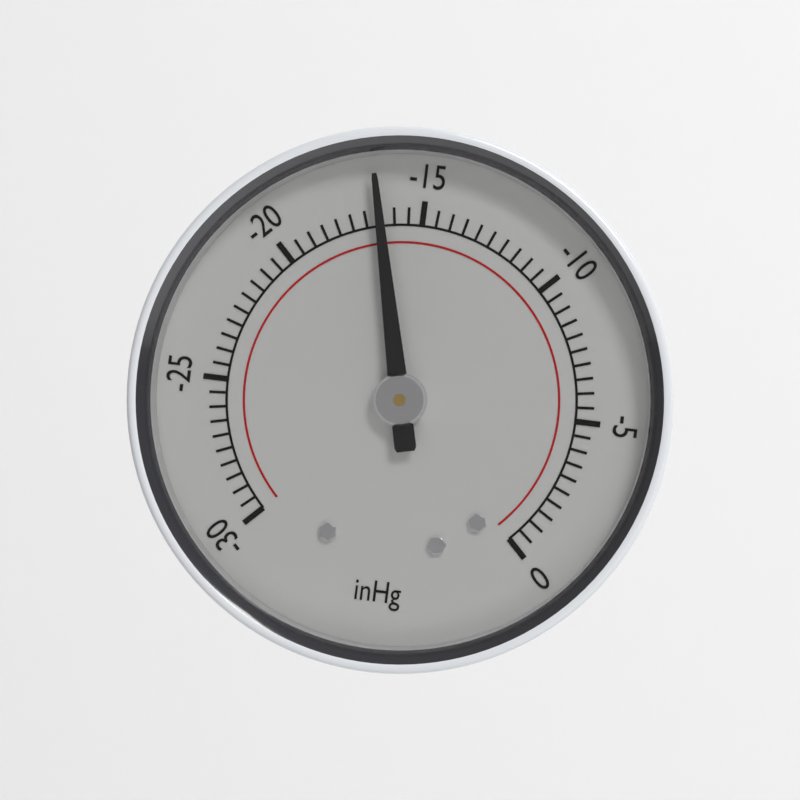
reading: -16.5 inHg
